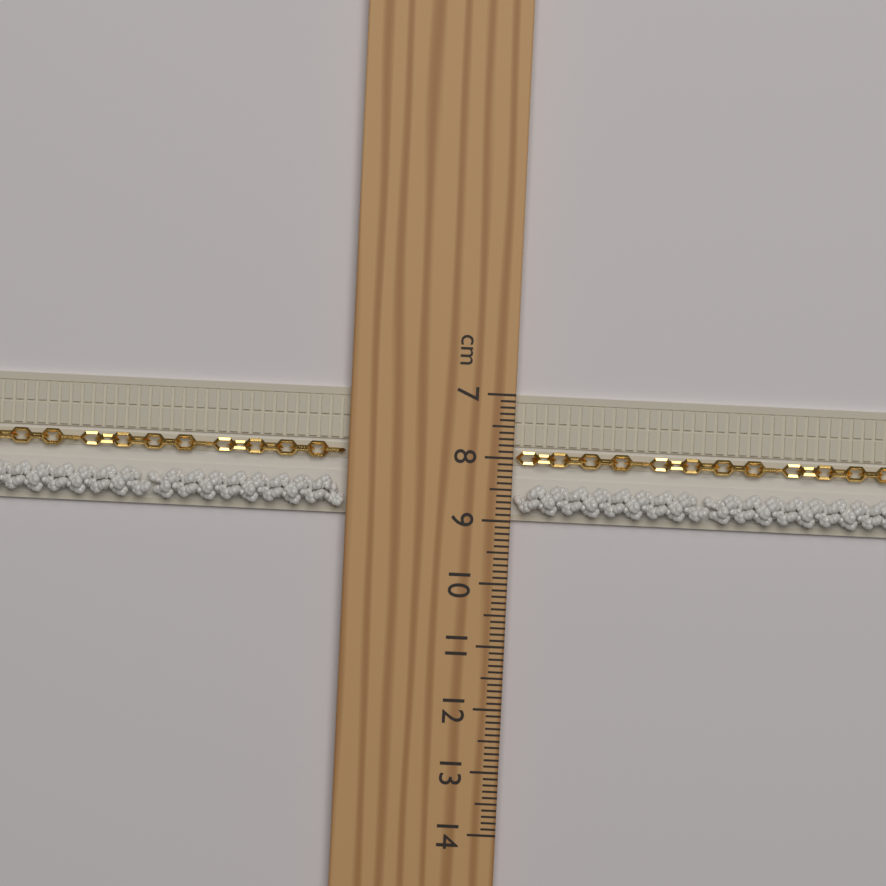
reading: 9.0 cm
